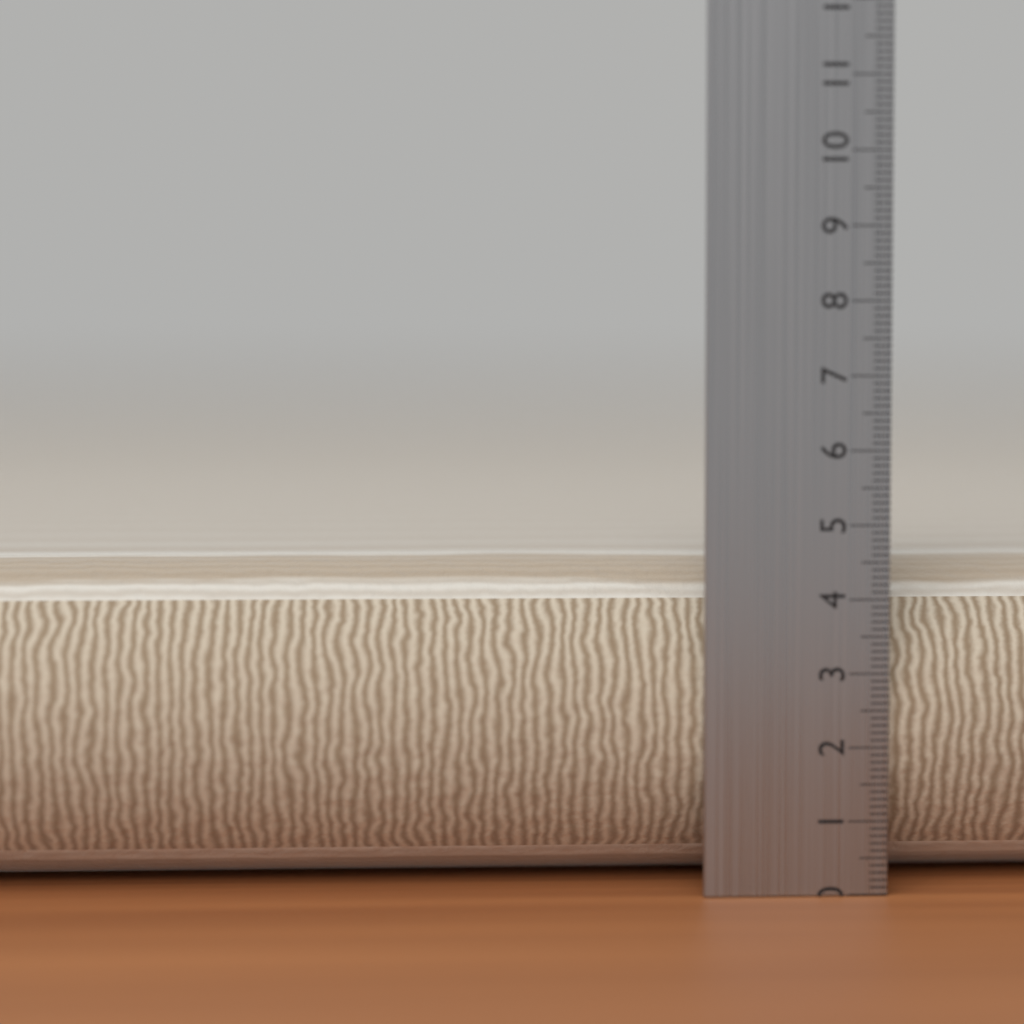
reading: 4.5 cm
